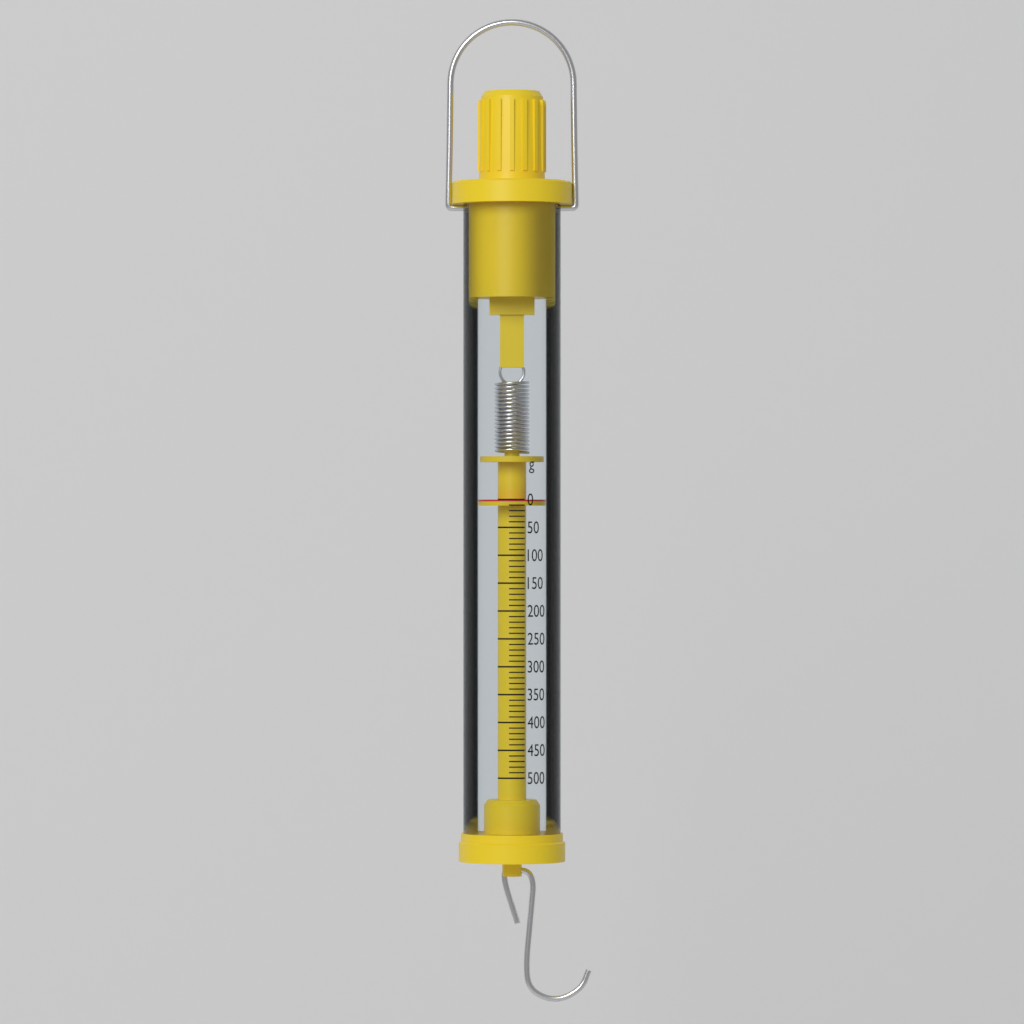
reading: 0 g
